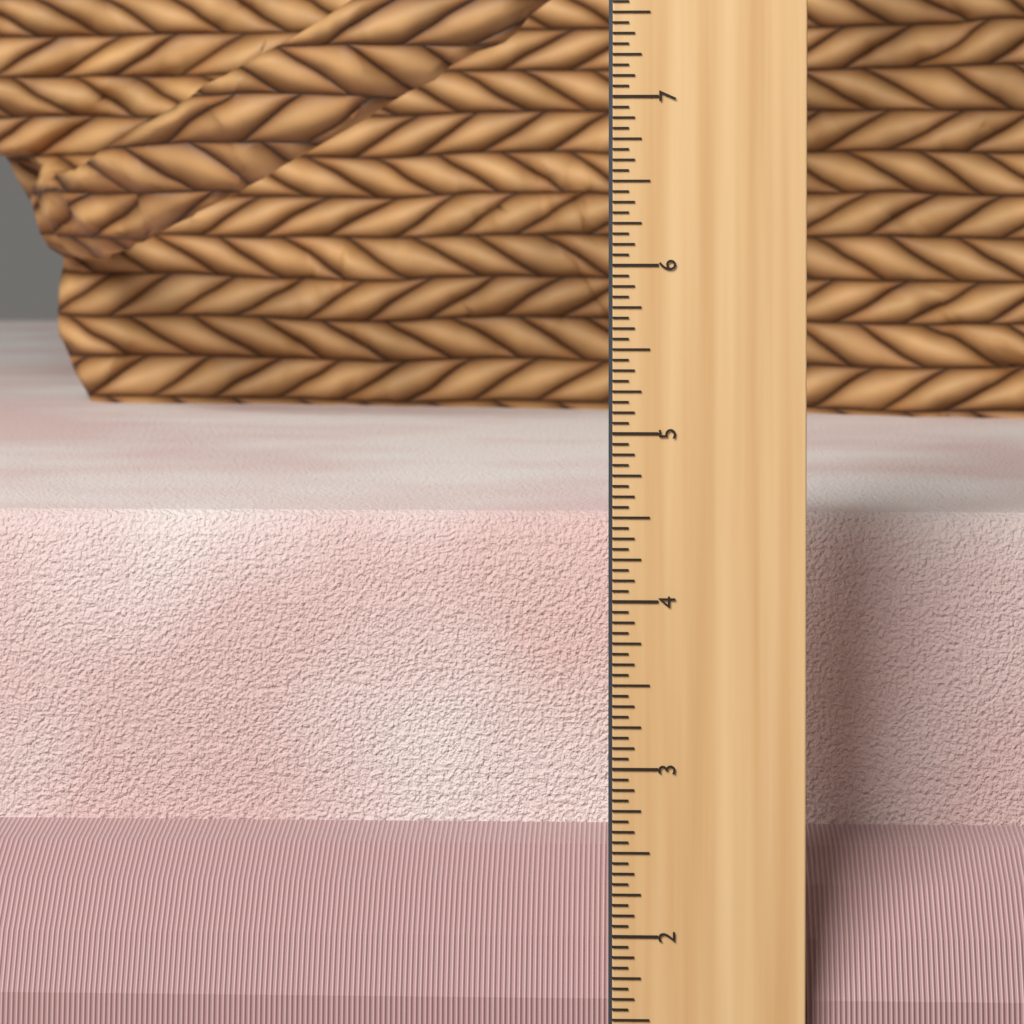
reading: 4.3750 in
